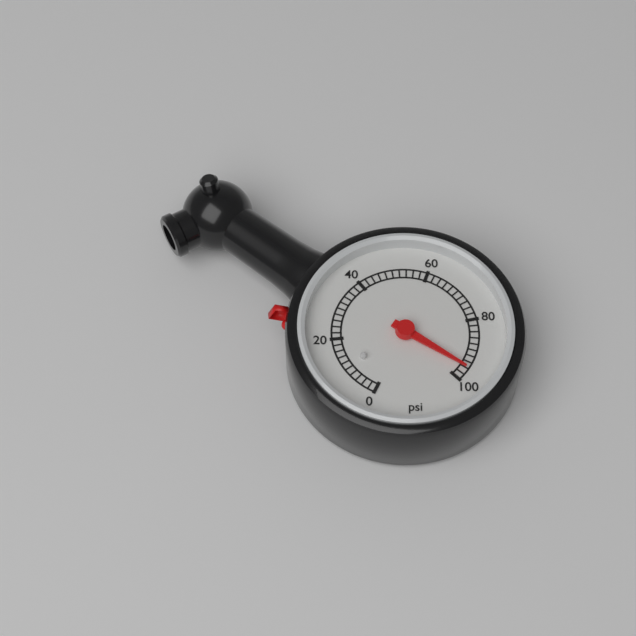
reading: 96 psi
